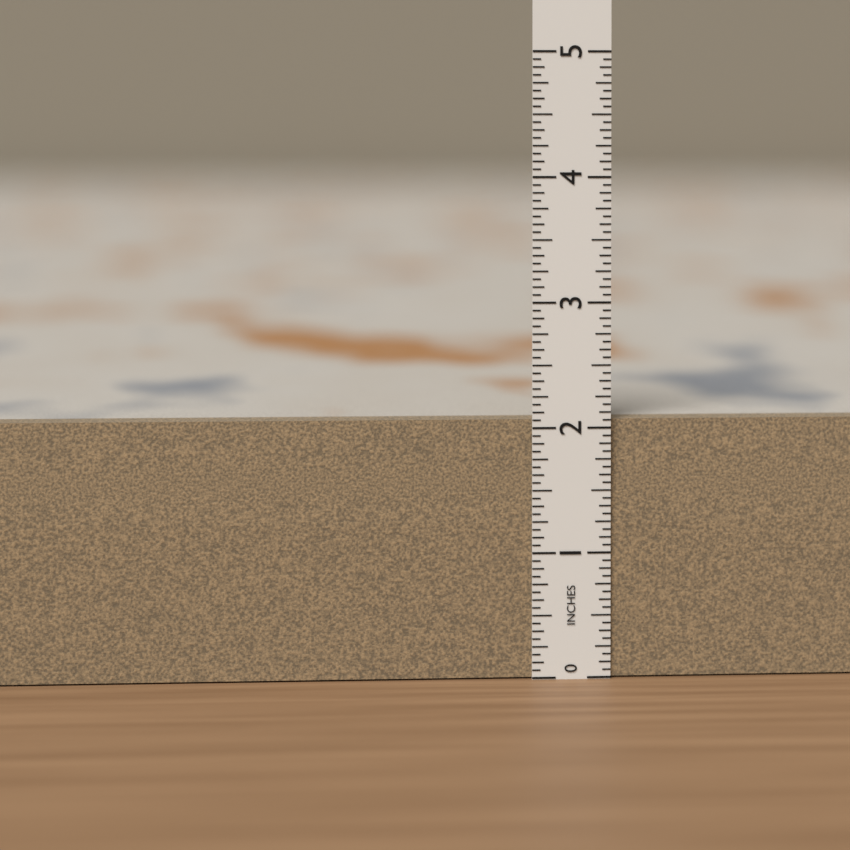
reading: 2.0625 in
